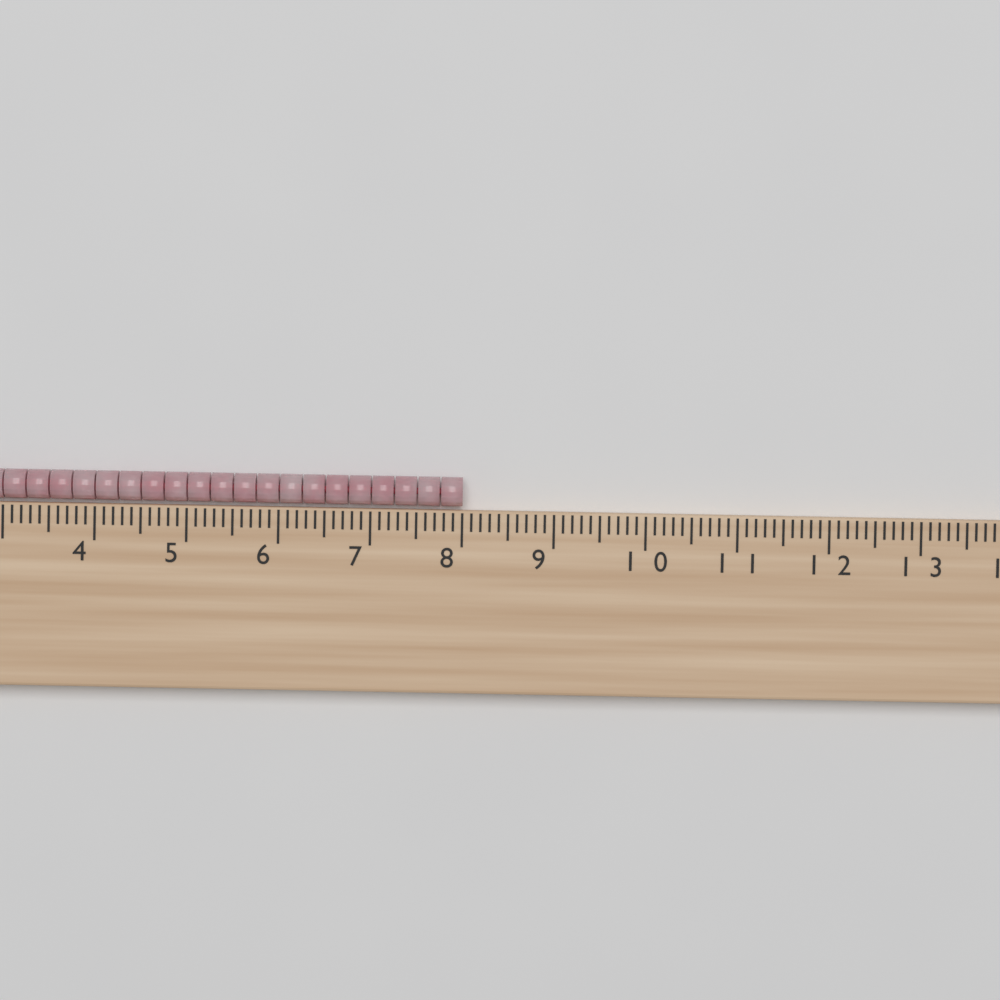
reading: 8.0 cm
